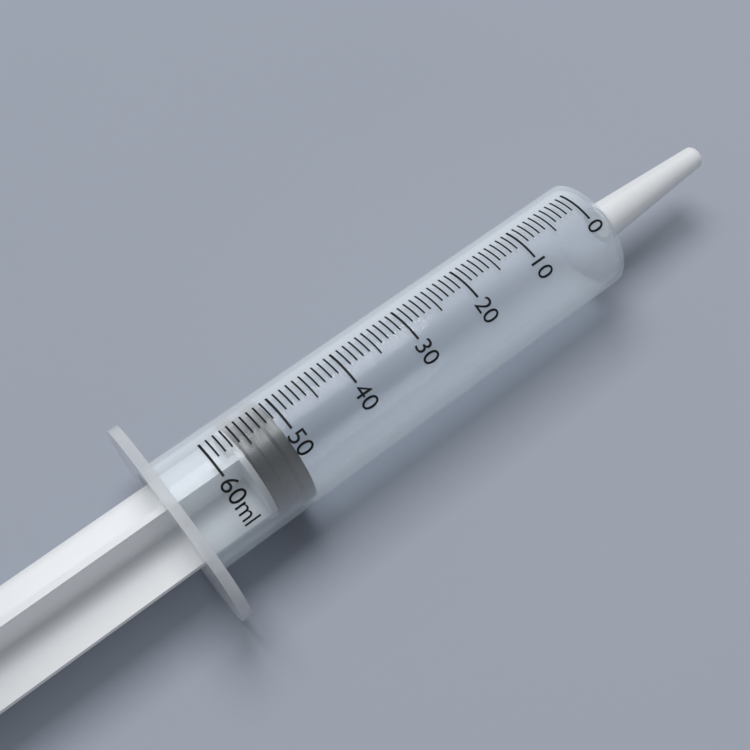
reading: 51 ml
